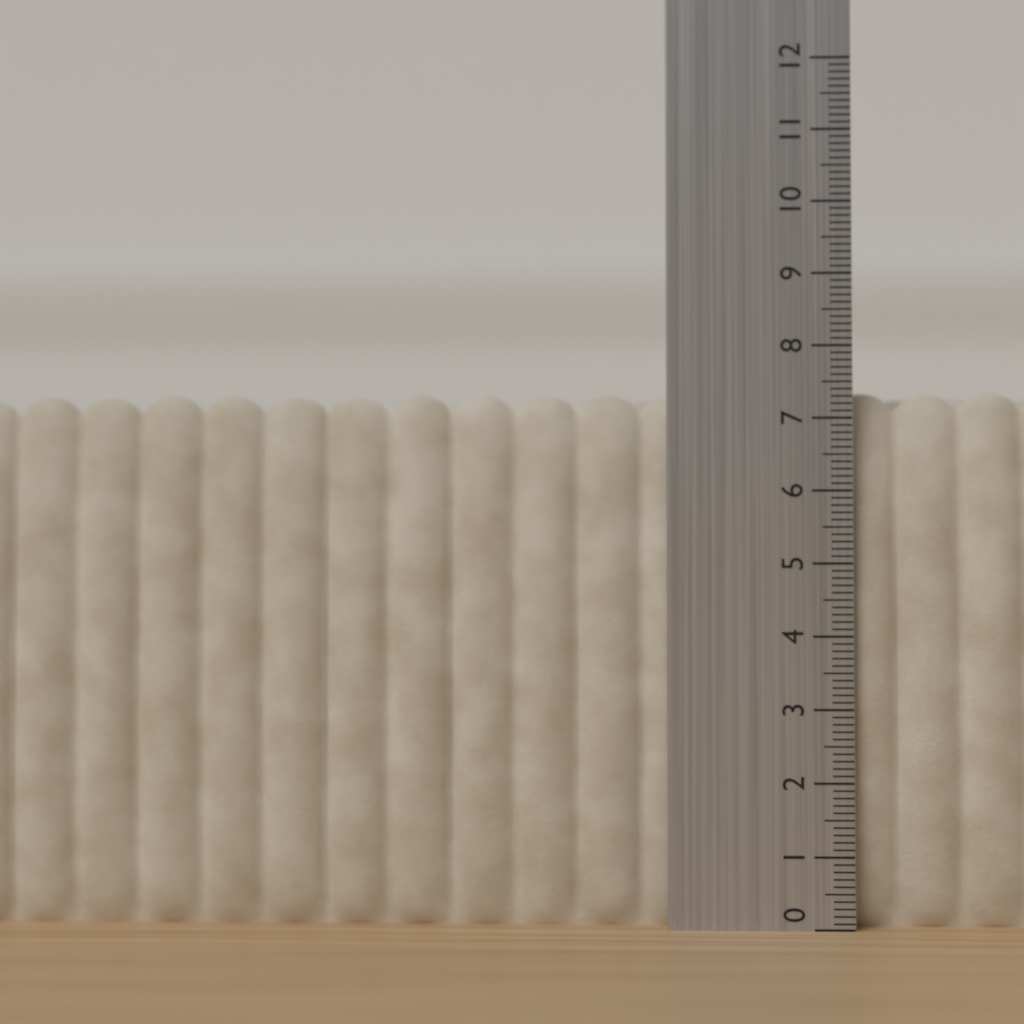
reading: 7.4 (no unit)
